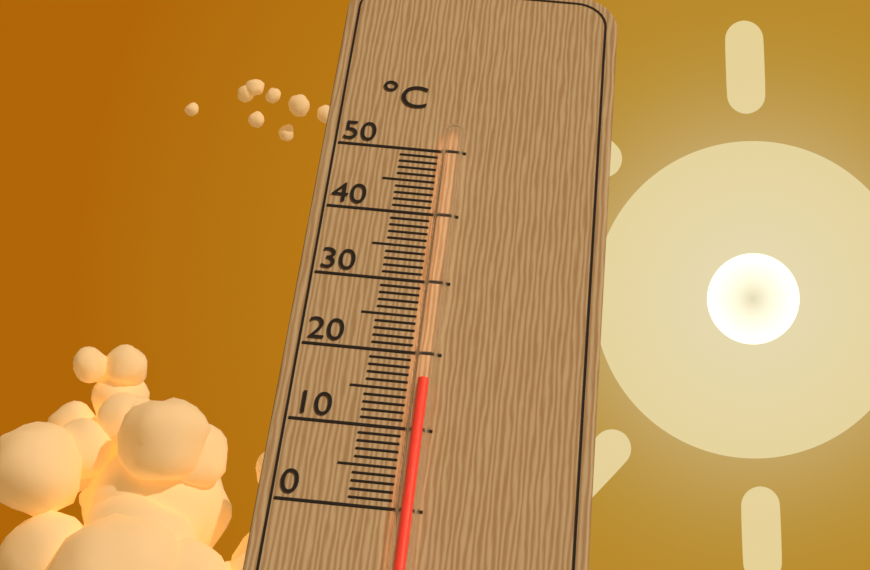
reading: 16 °C
